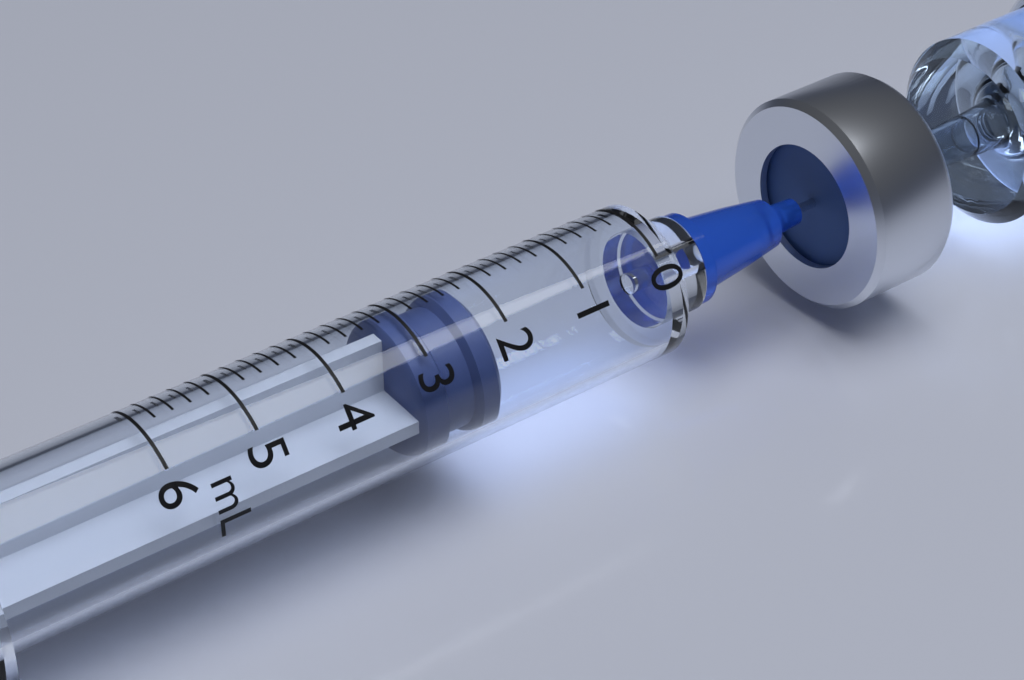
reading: 2.2 mL
